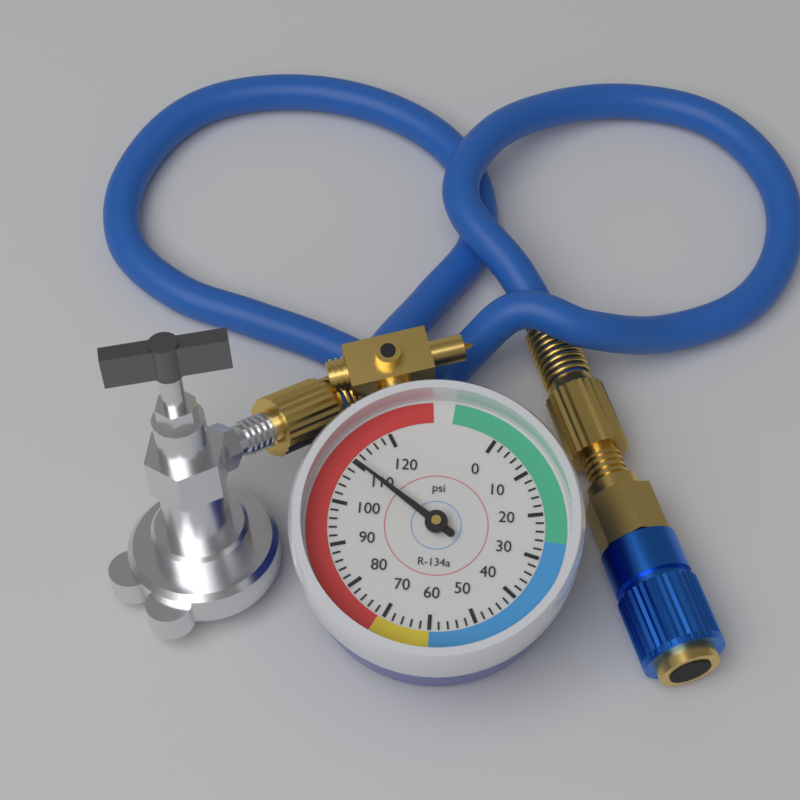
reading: 110 psi
